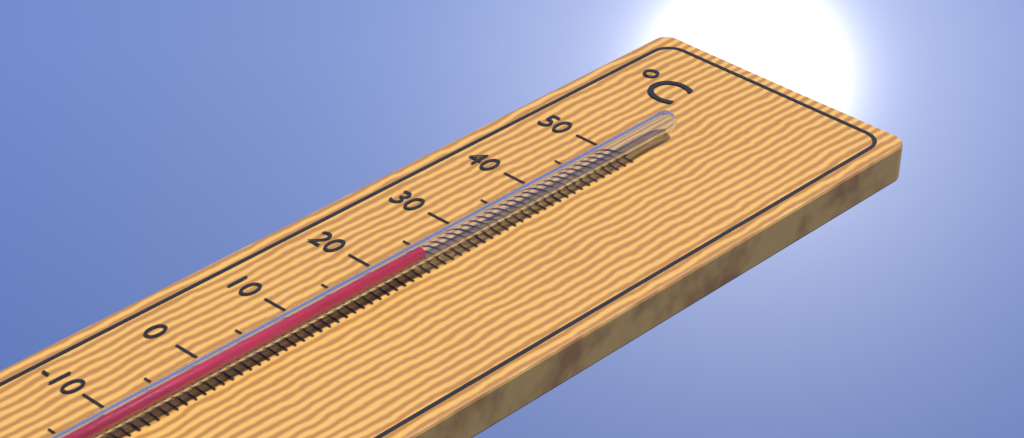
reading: 23 °C
